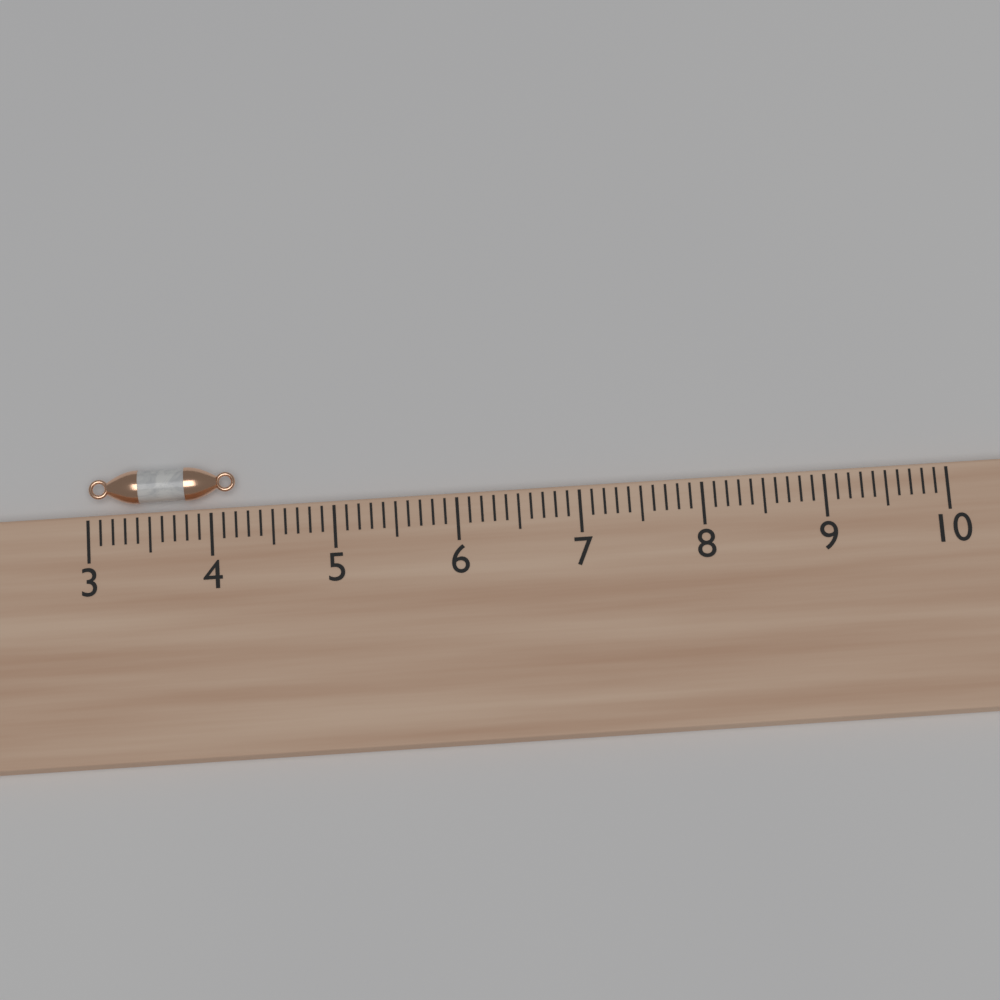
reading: 4.2 (no unit)
